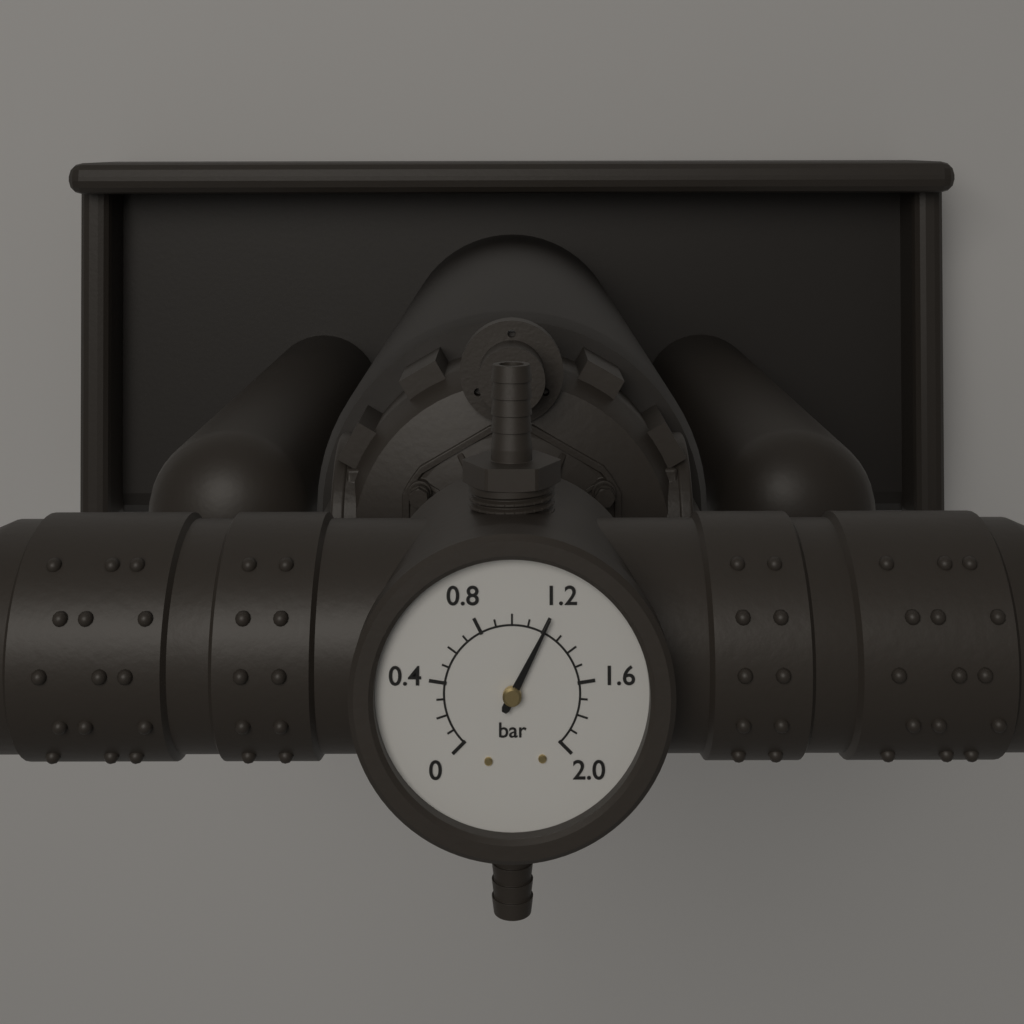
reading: 1.2 bar
